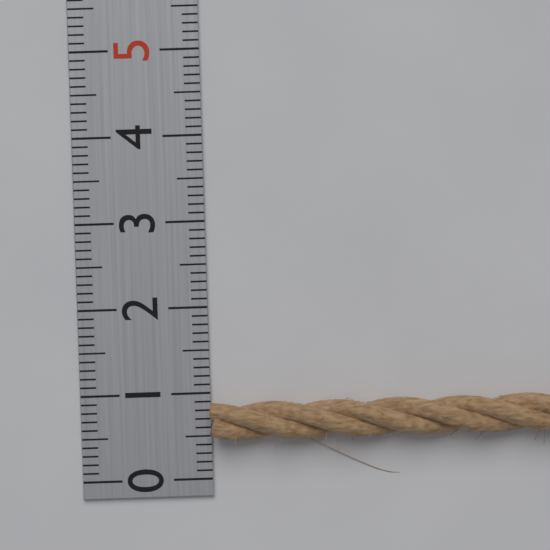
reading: 0.9 (no unit)
